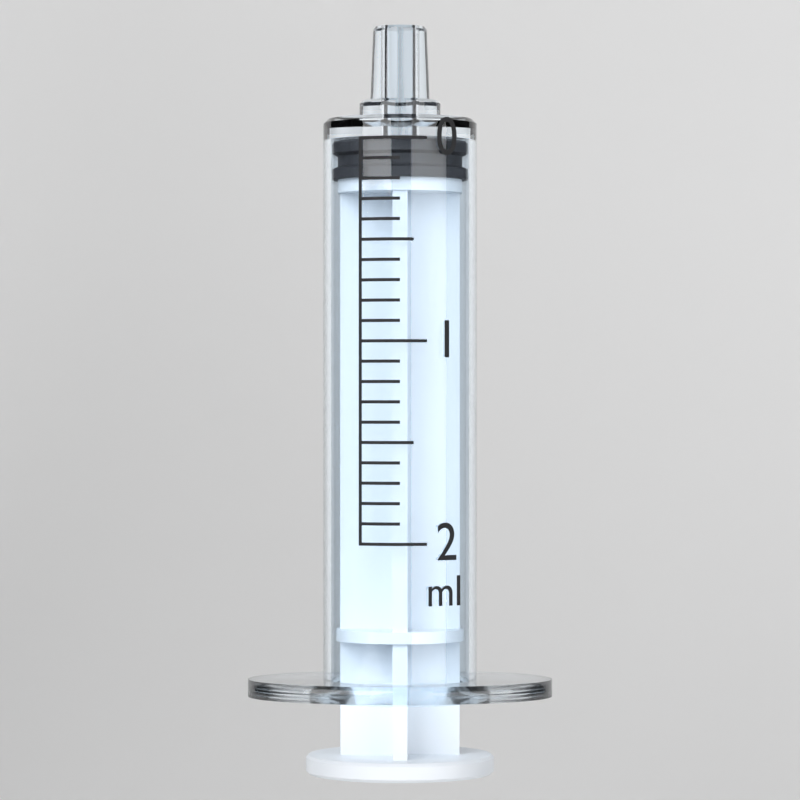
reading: 0.0 ml
